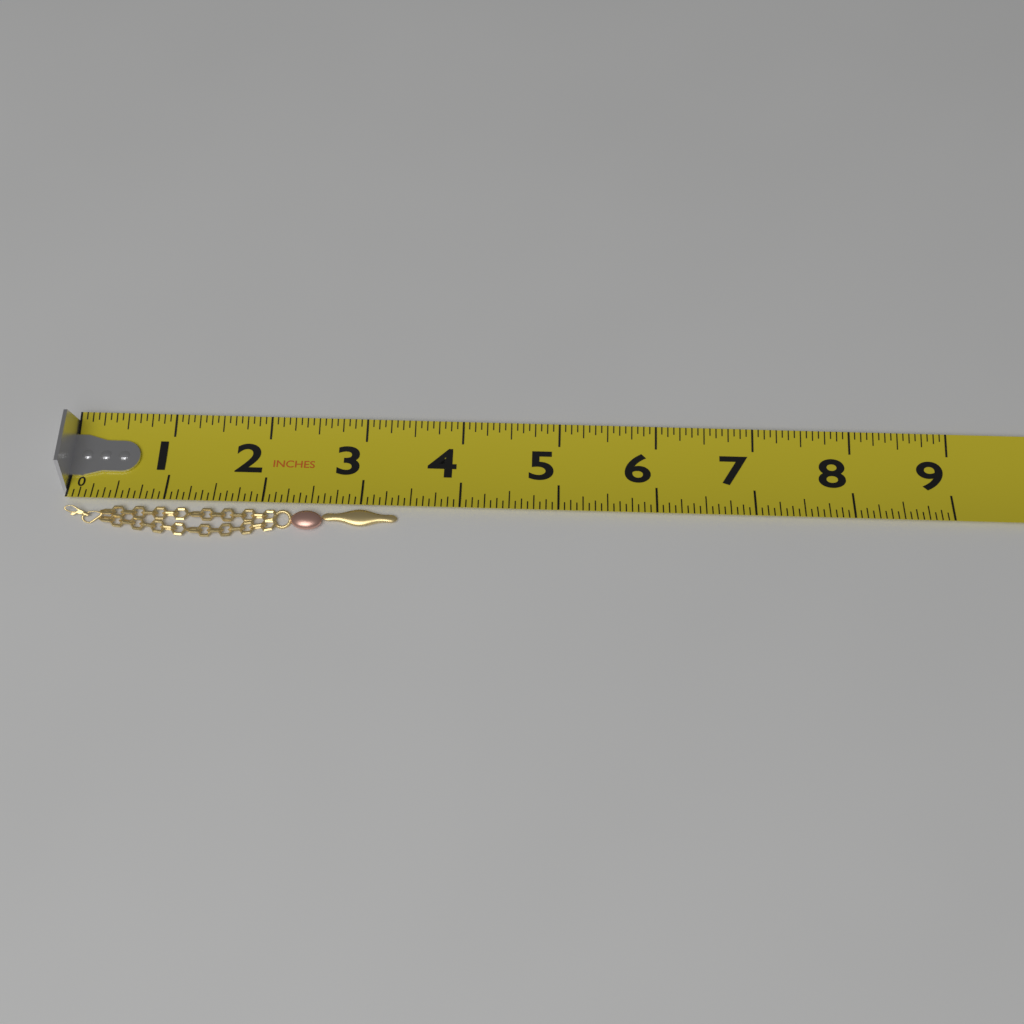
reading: 3.3750 in
